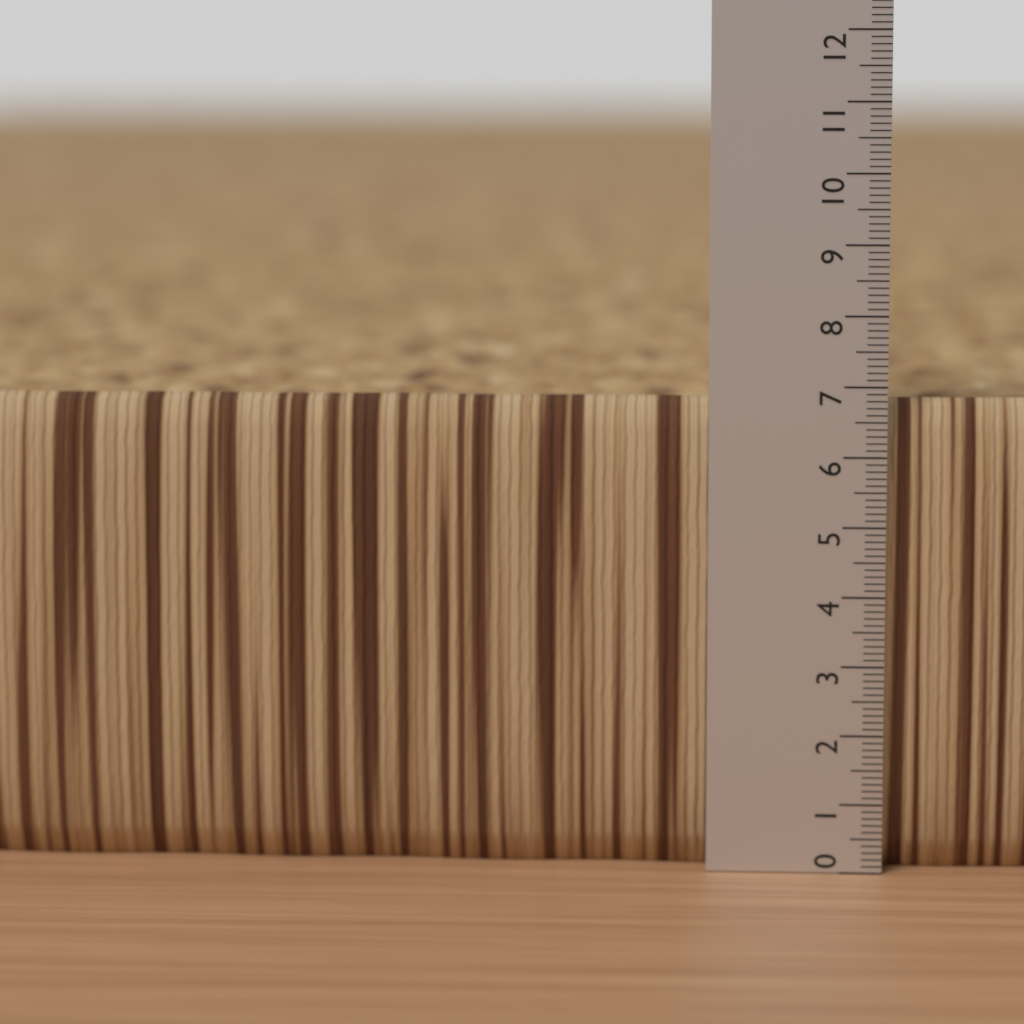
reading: 6.8 (no unit)
